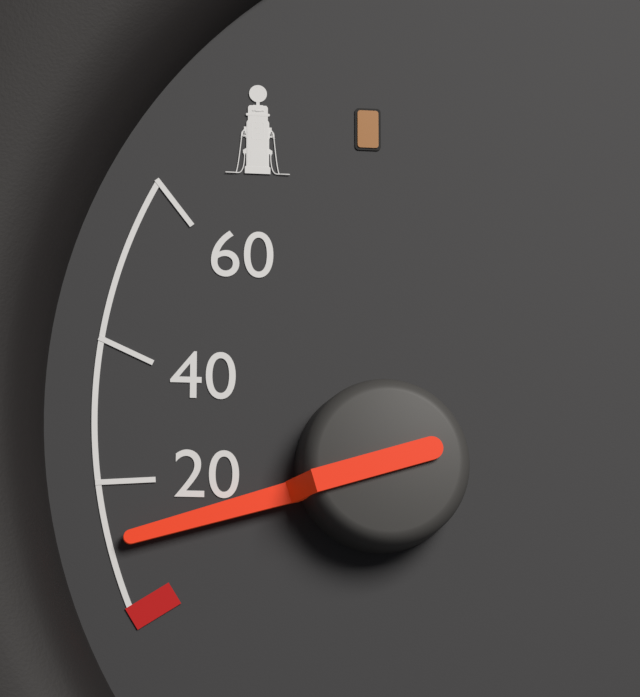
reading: 11 (no unit)
